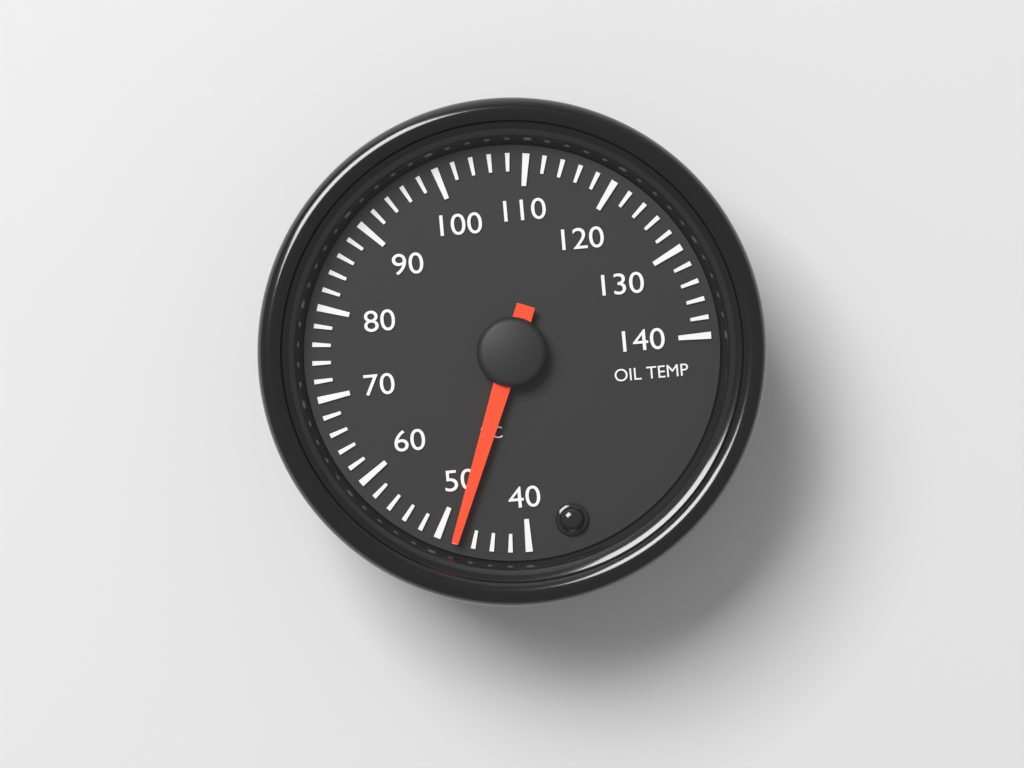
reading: 48 °C
